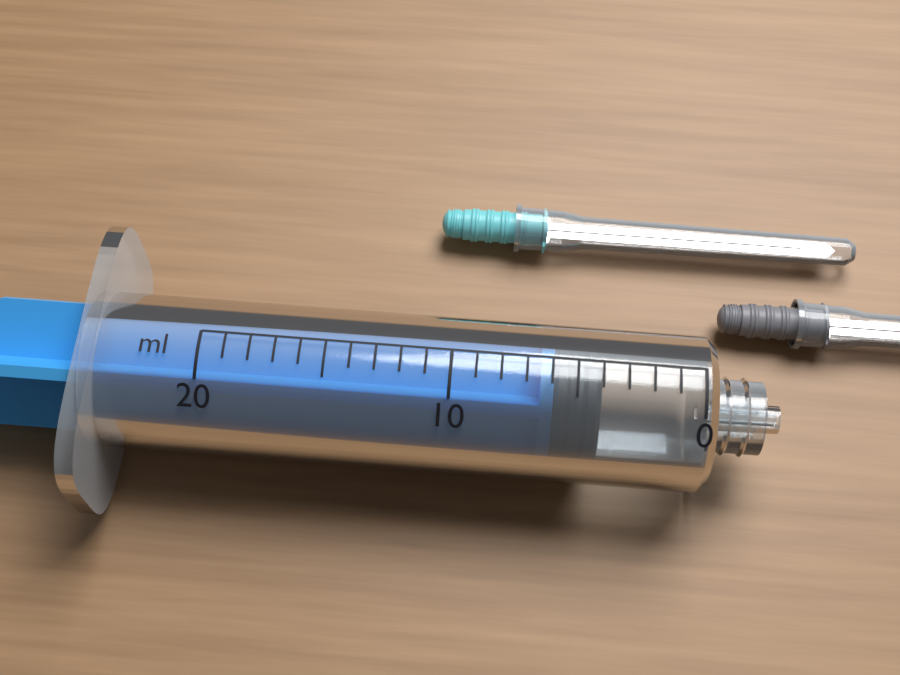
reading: 4 ml
